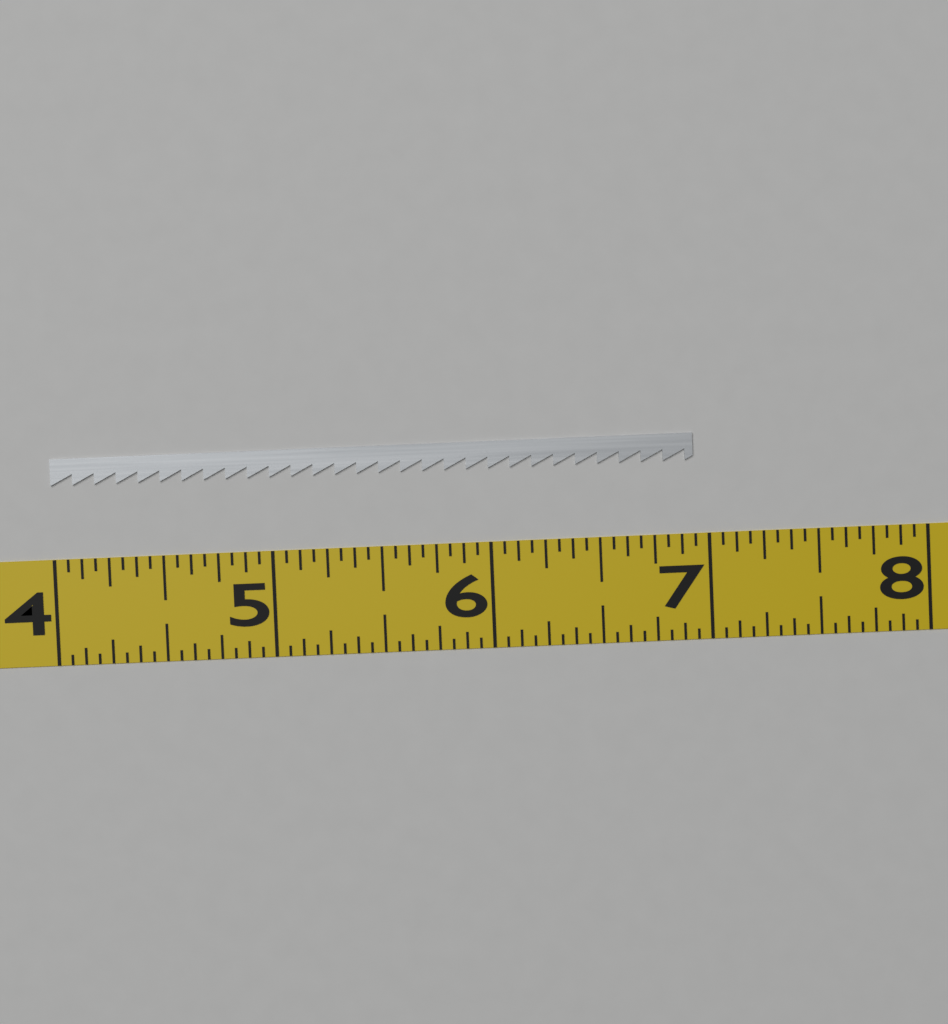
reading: 6.9375 (no unit)
